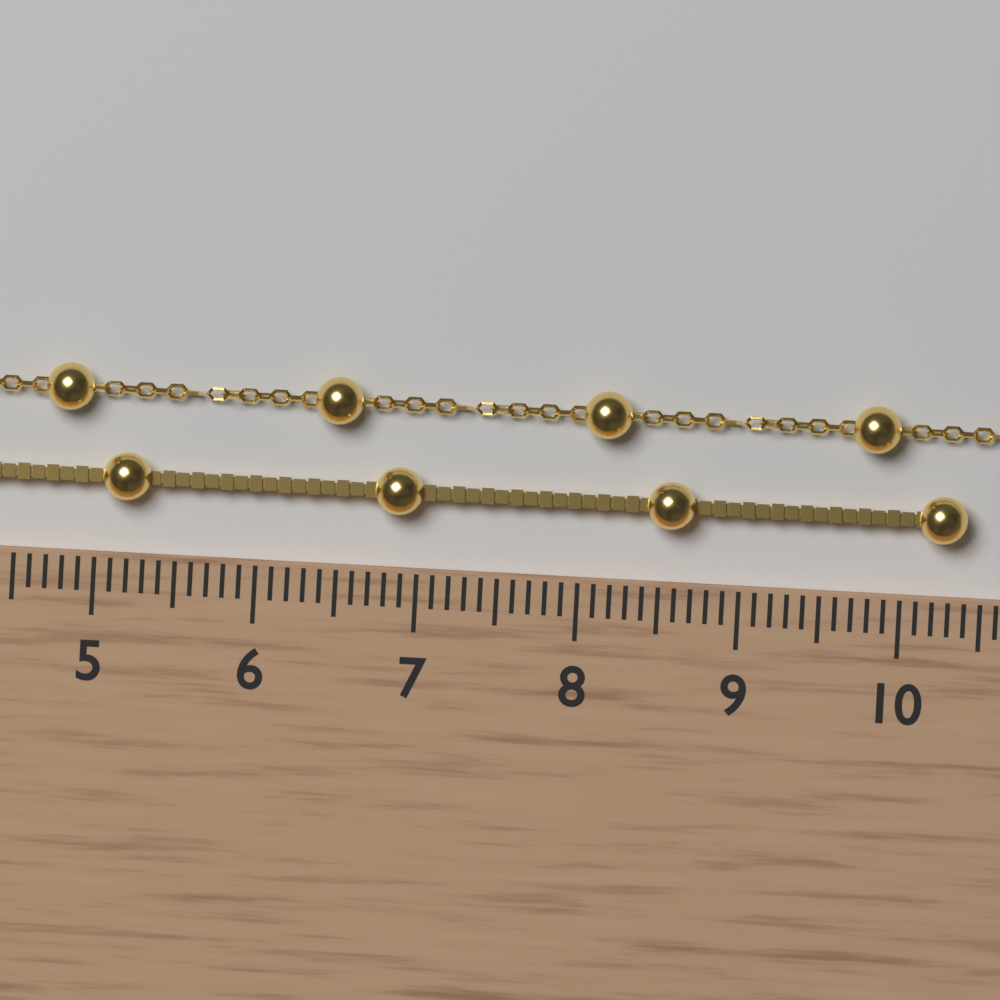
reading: 10.4 cm
